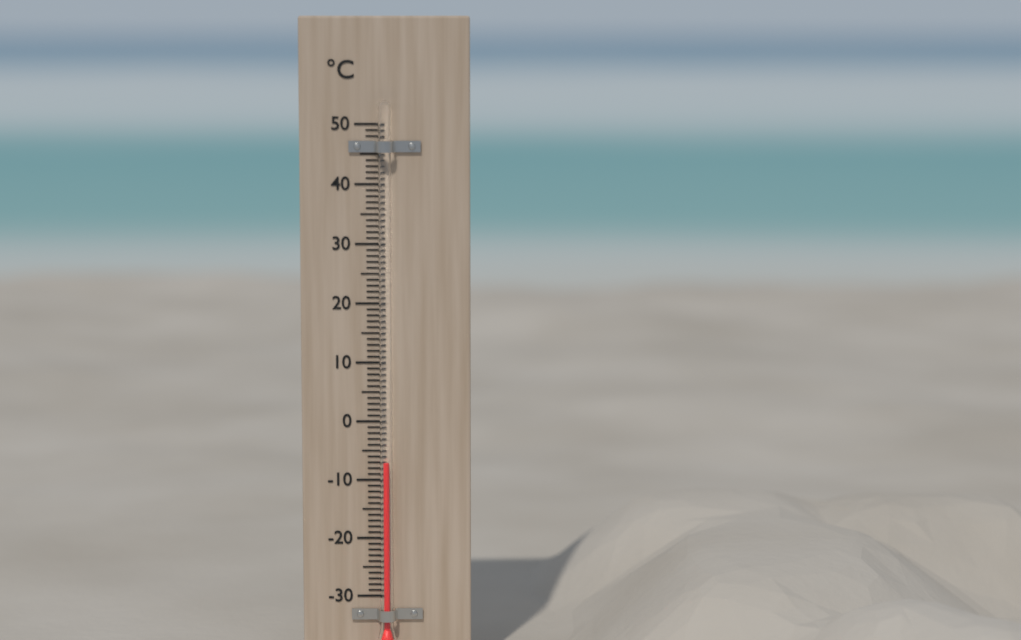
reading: -7 °C
